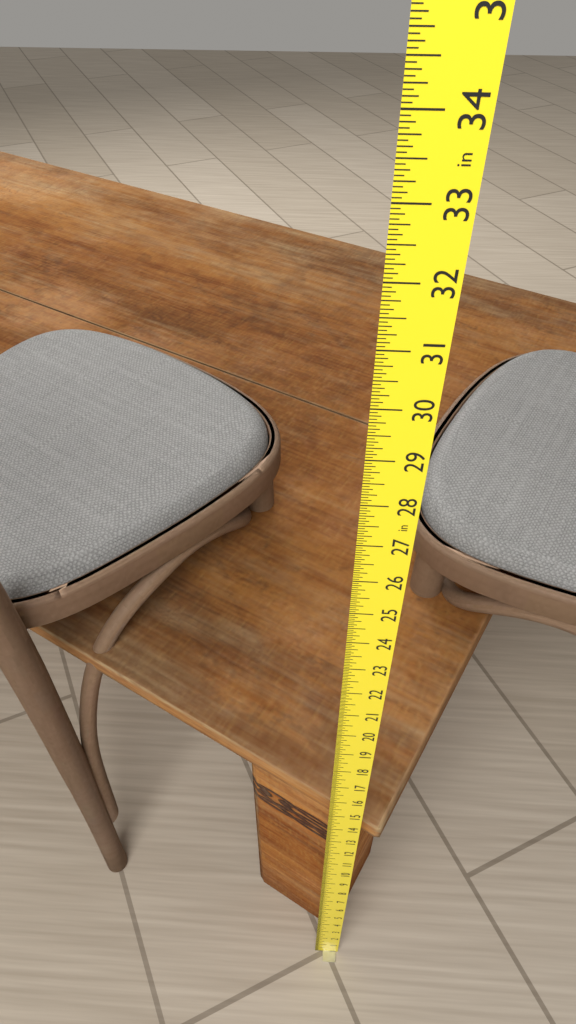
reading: 13.8125 in
